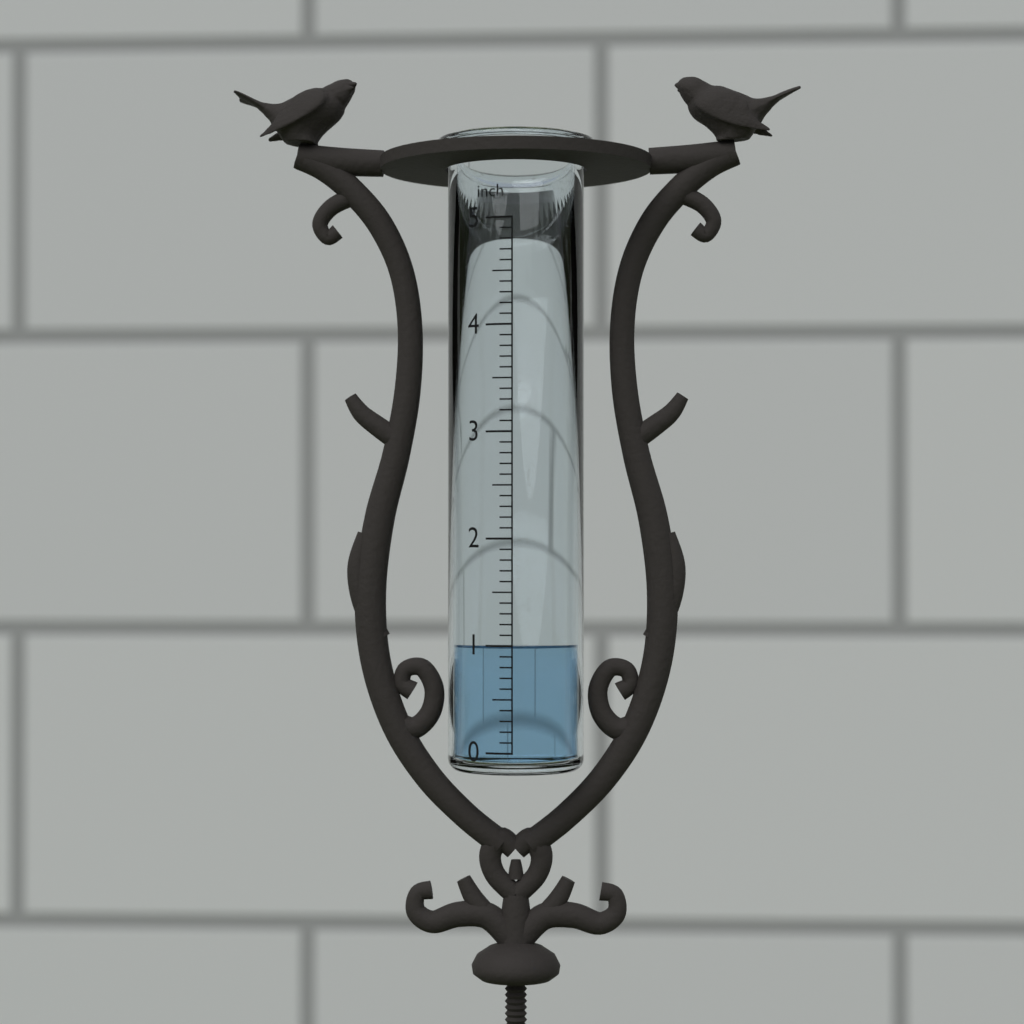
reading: 1.0 inch
